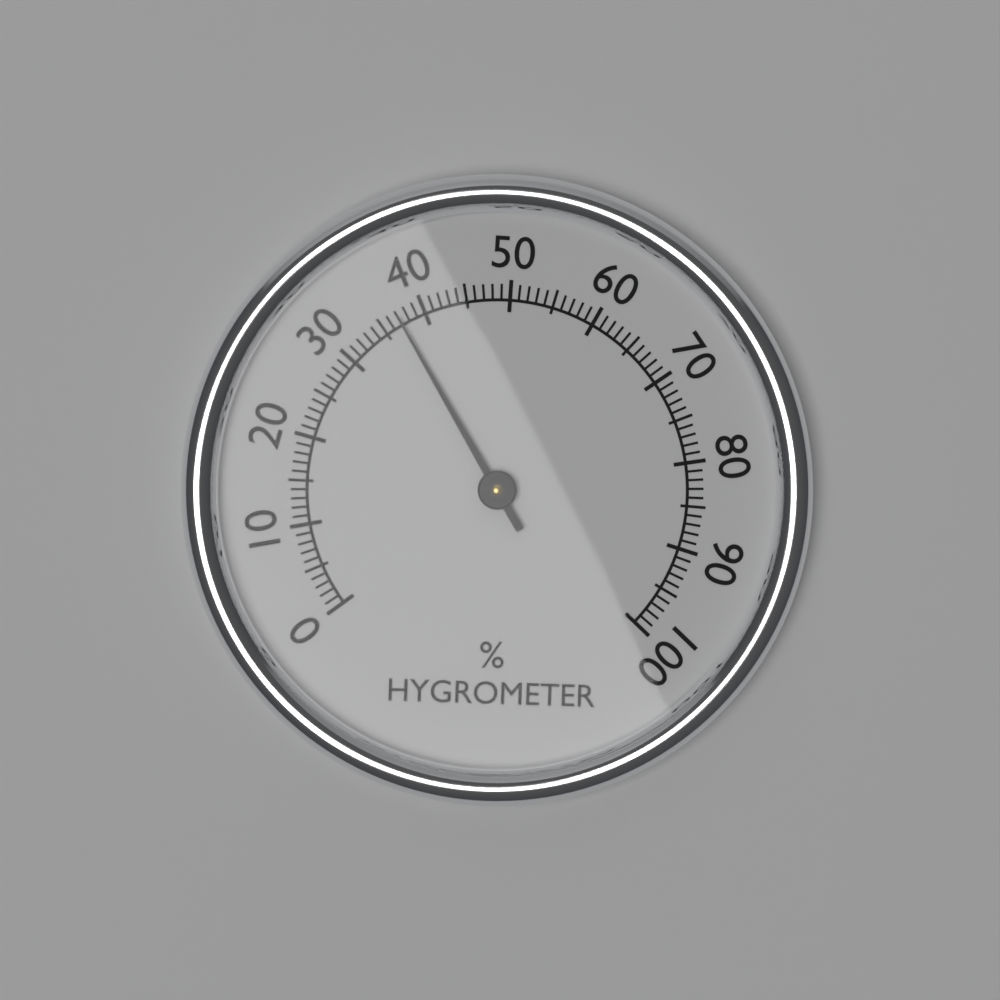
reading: 37 %
